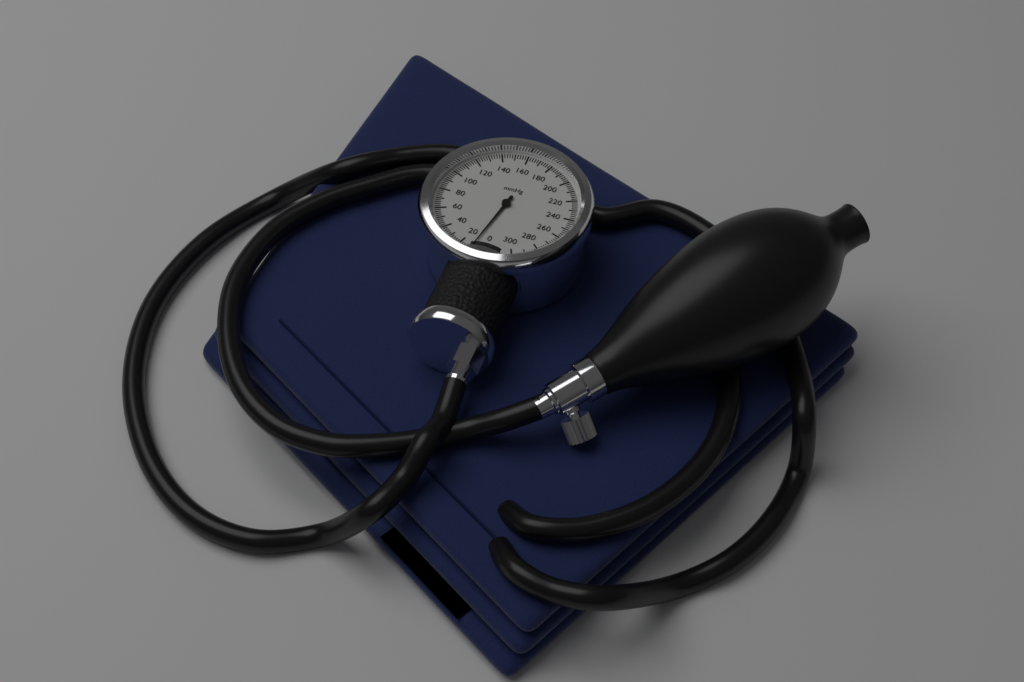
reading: 10 mmHg
